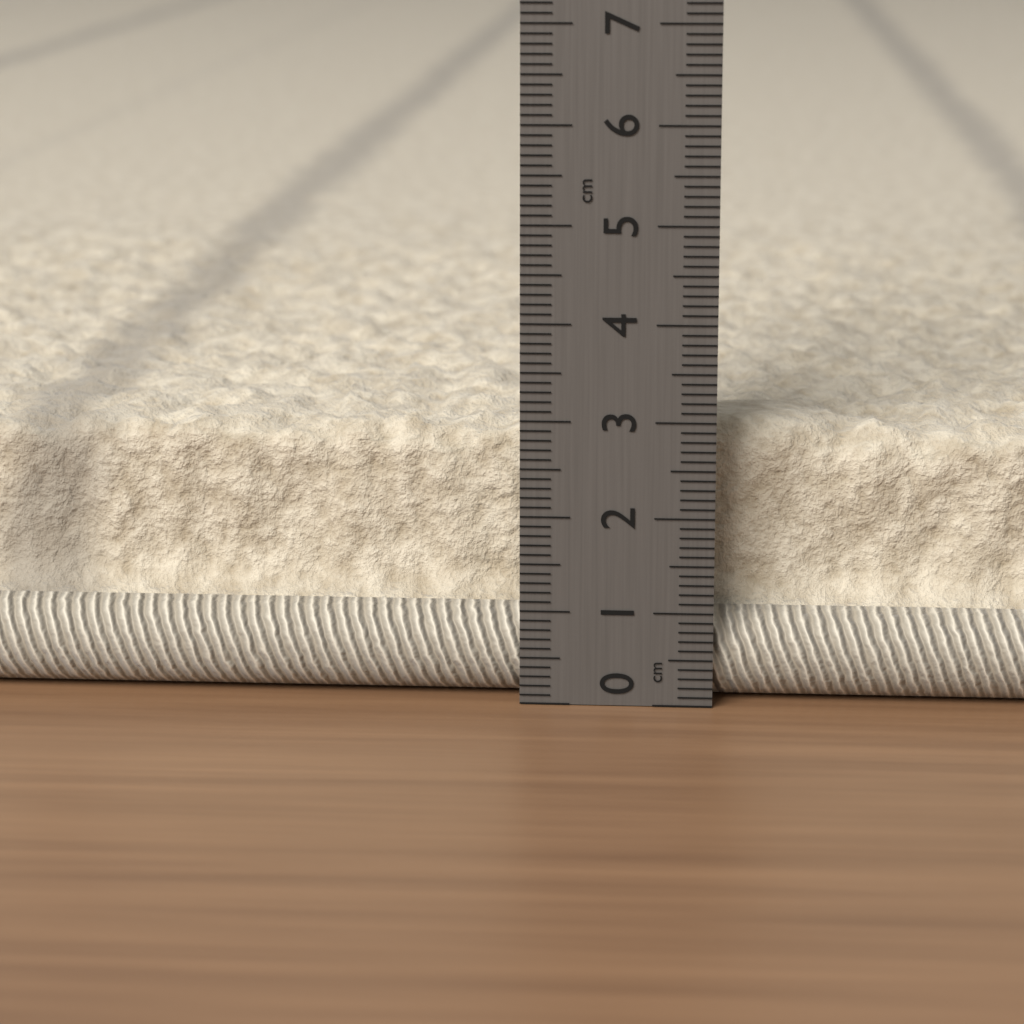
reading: 2.9 cm
